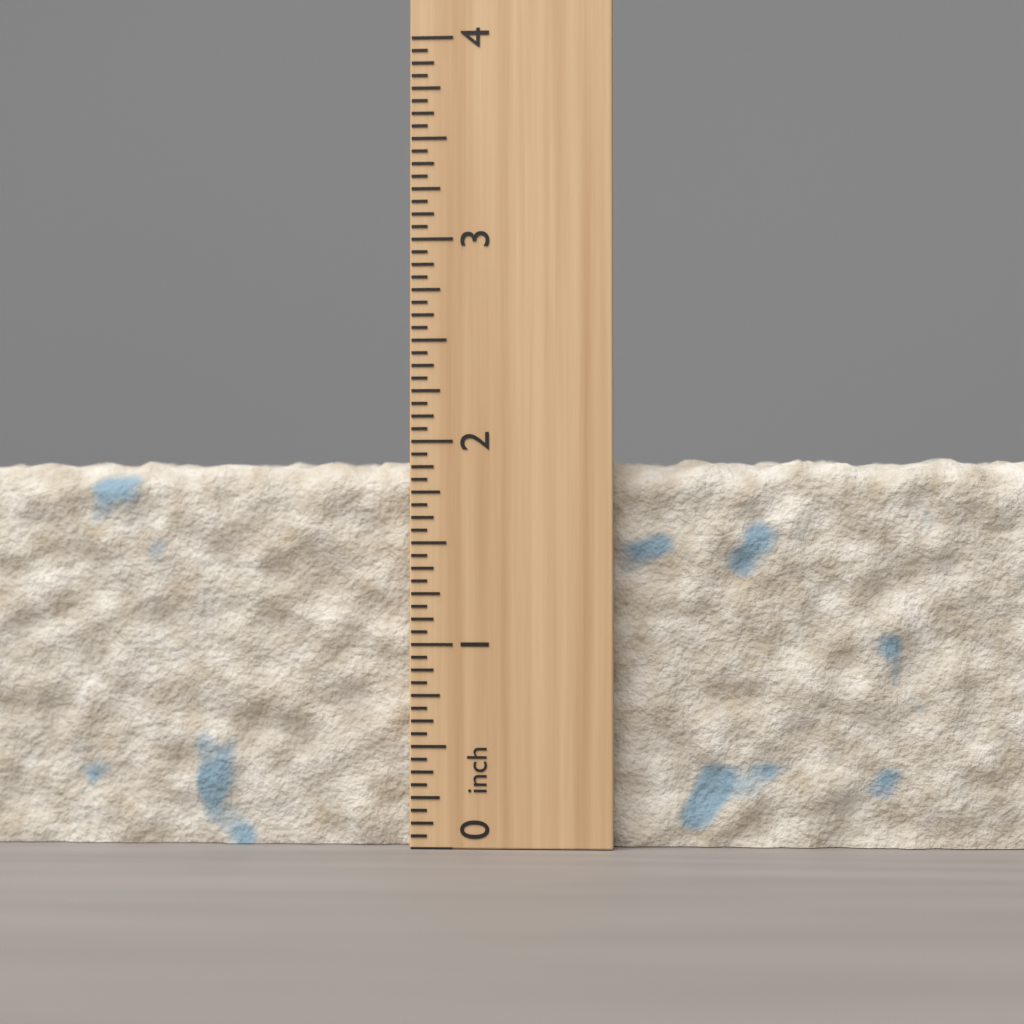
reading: 1.9375 inch
